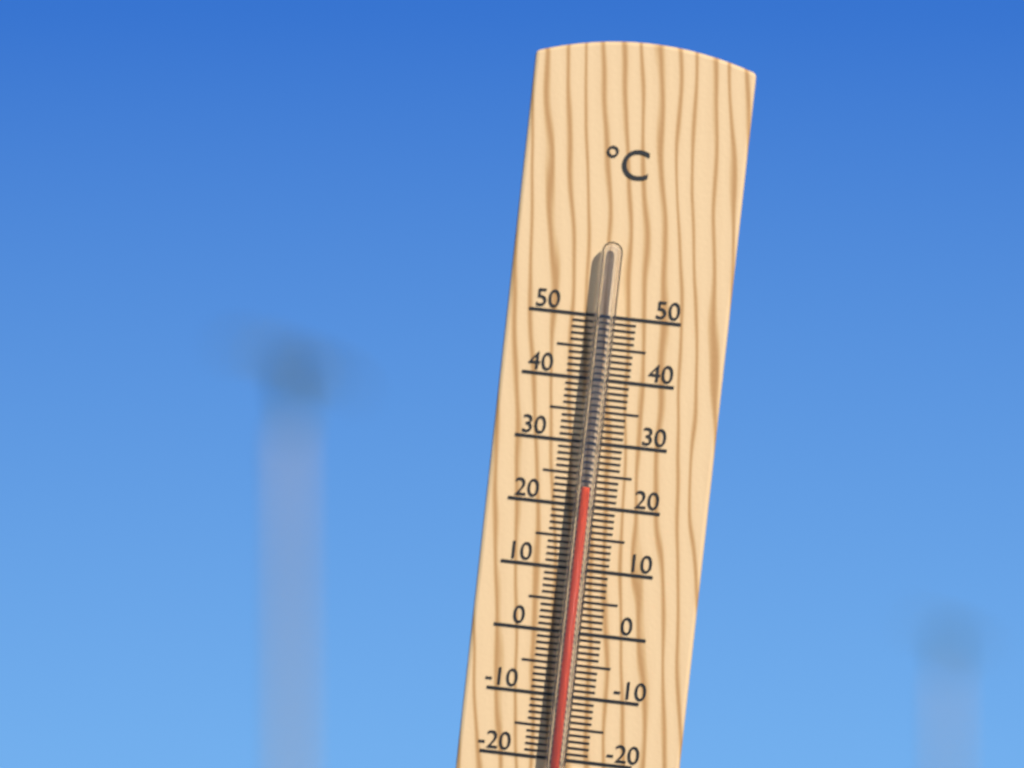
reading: 23 °C
